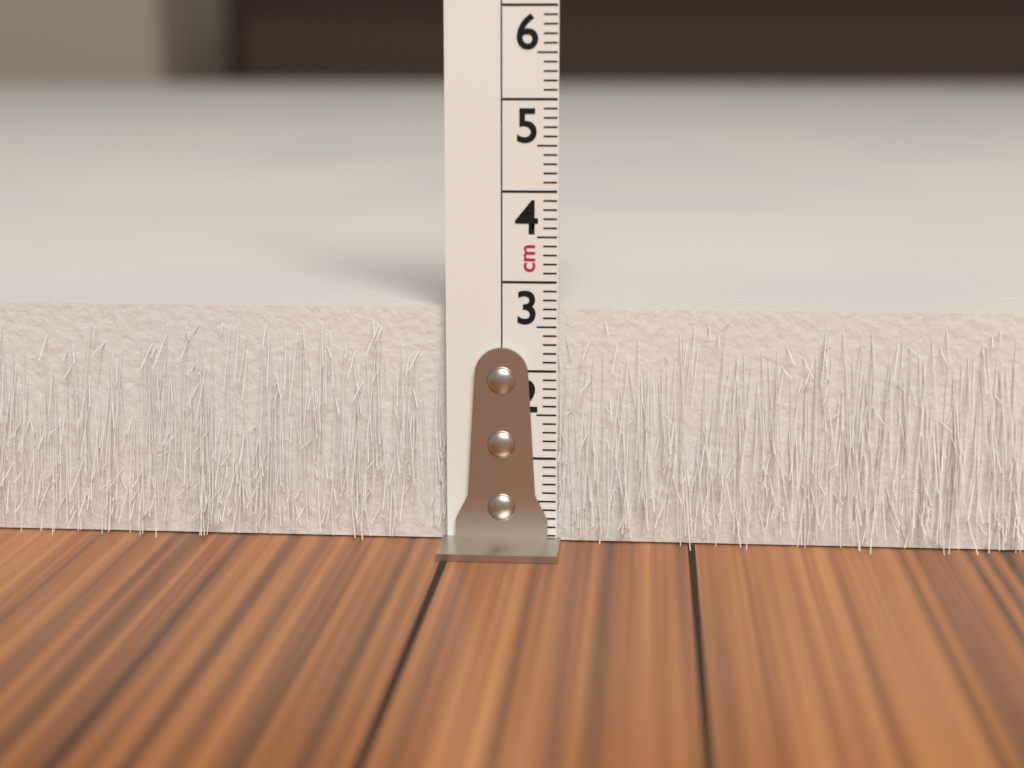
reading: 2.7 cm
